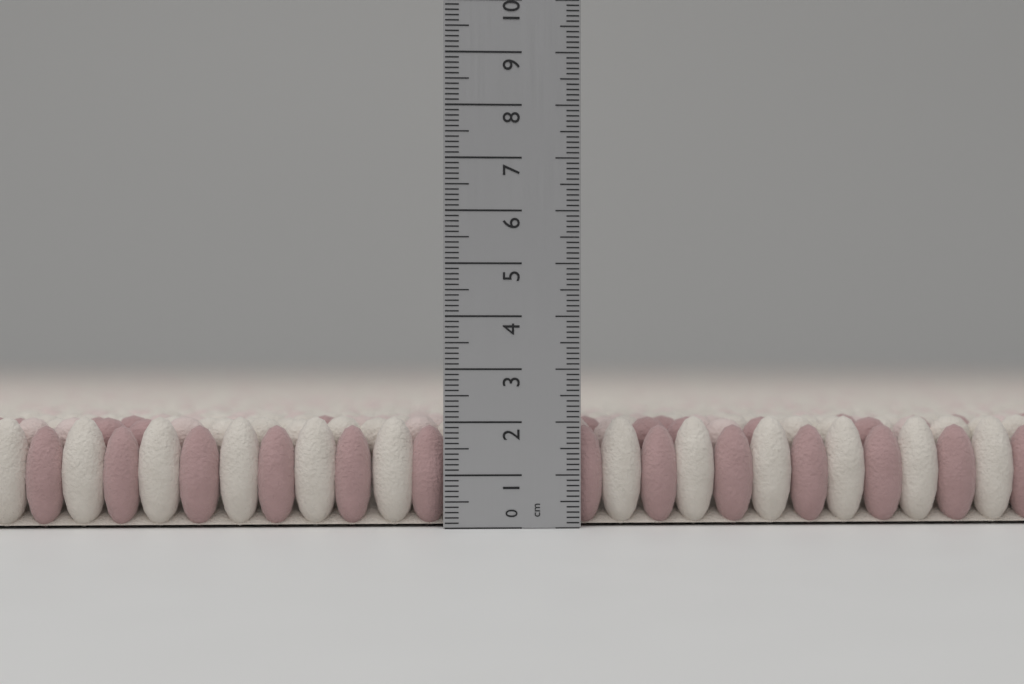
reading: 2.1 cm
